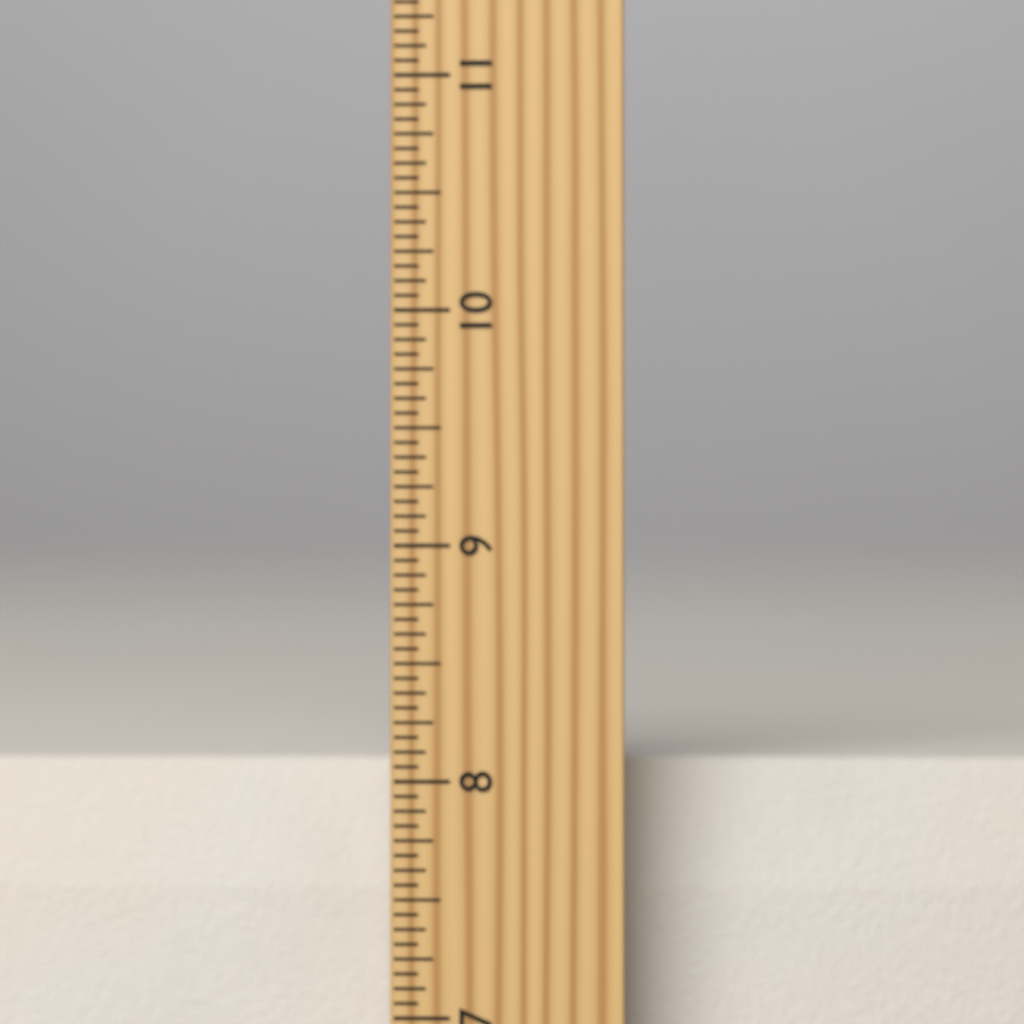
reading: 8.0625 inch
